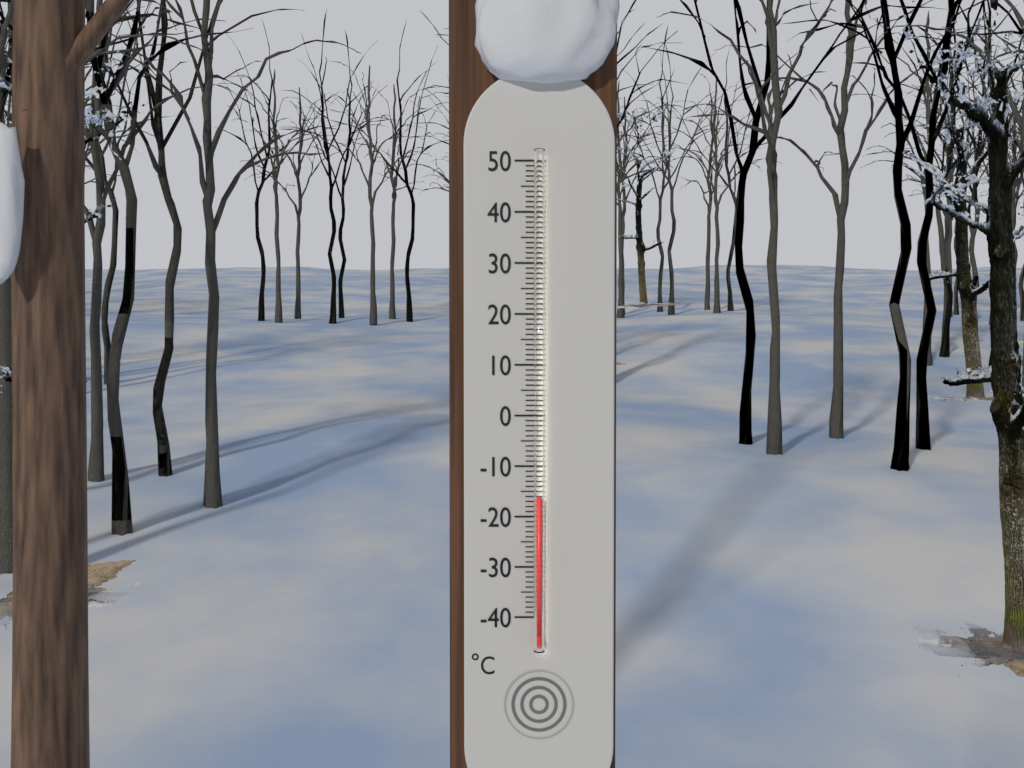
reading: -16 °C
